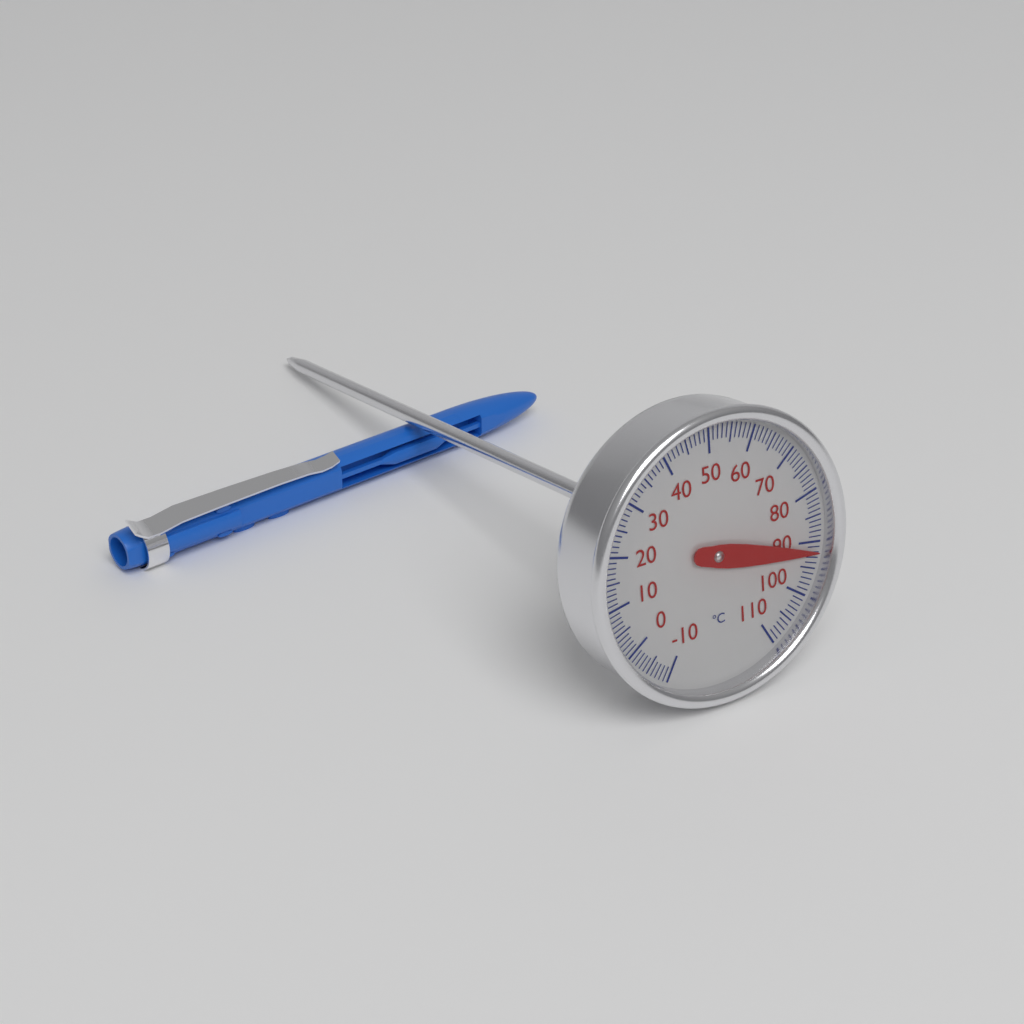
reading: 92 °C
